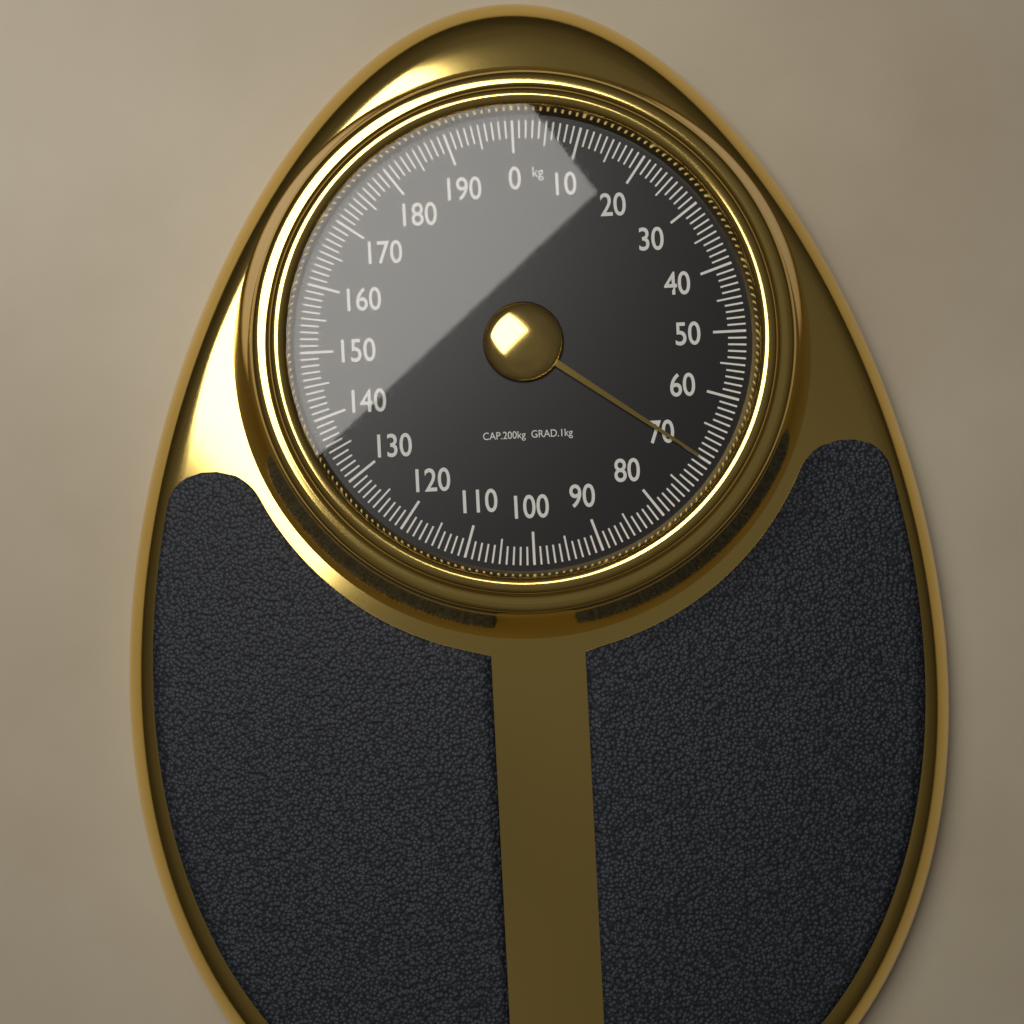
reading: 70 kg
